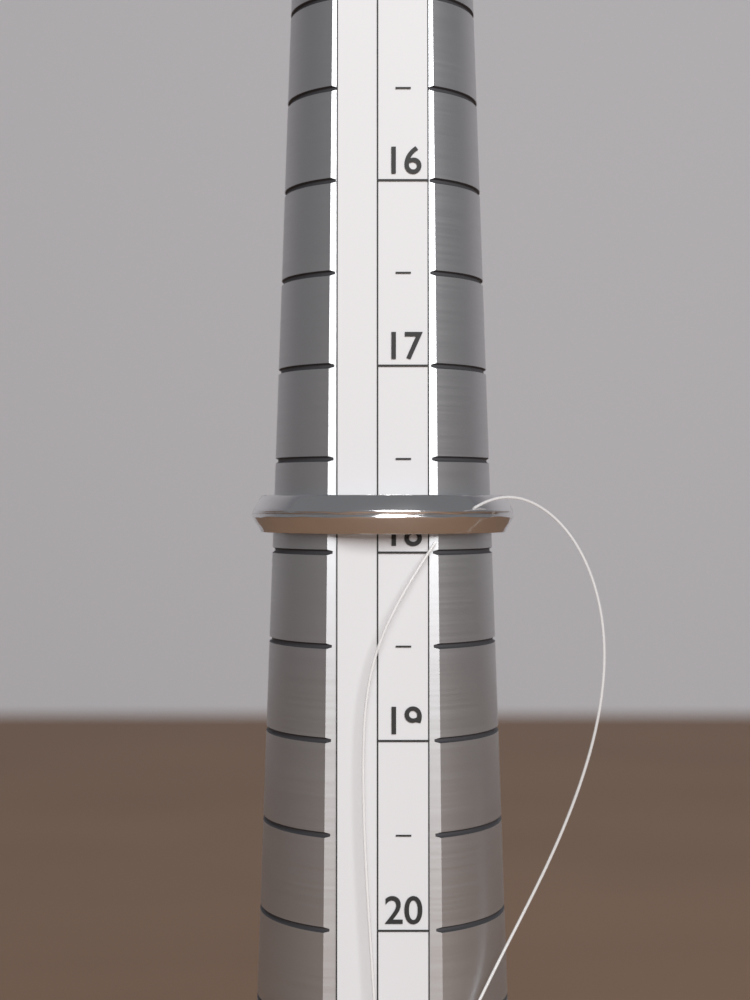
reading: 17.9 (no unit)
